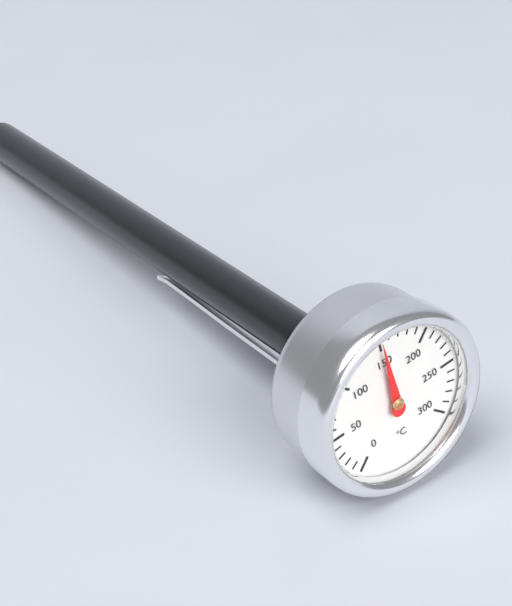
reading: 150 °C
